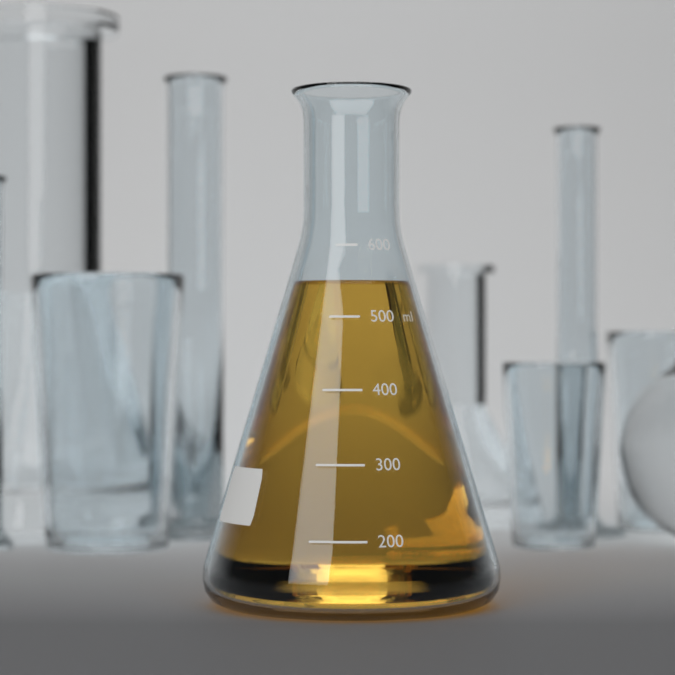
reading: 550 ml
